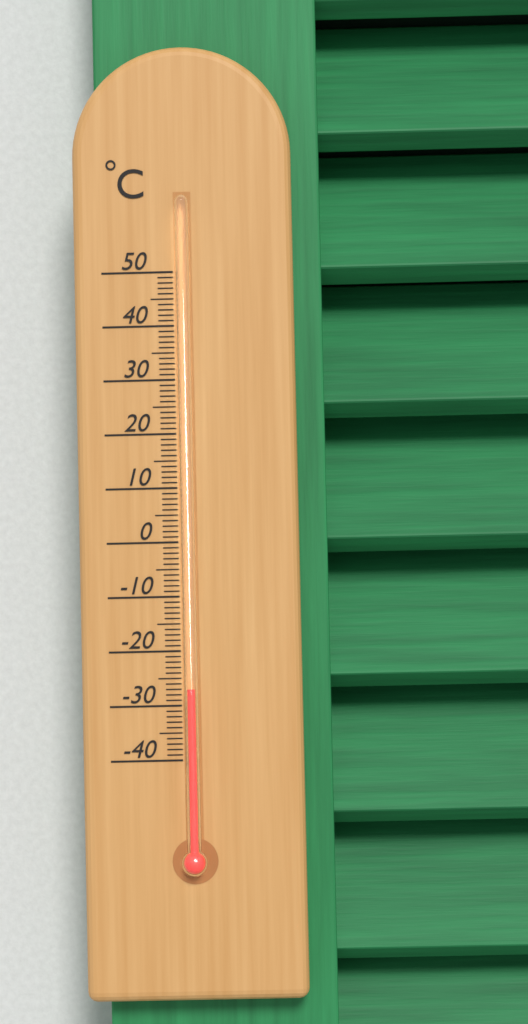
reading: -27 °C
